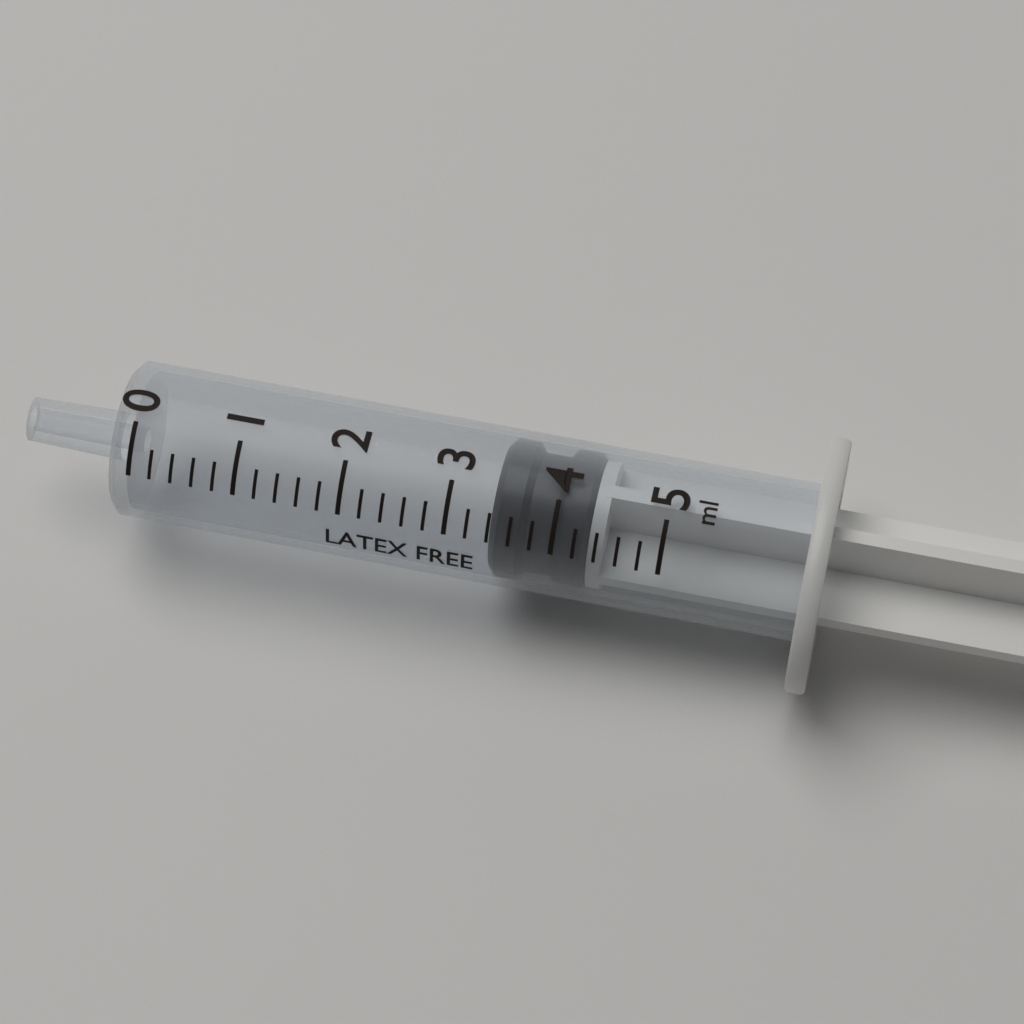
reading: 3.4 ml
